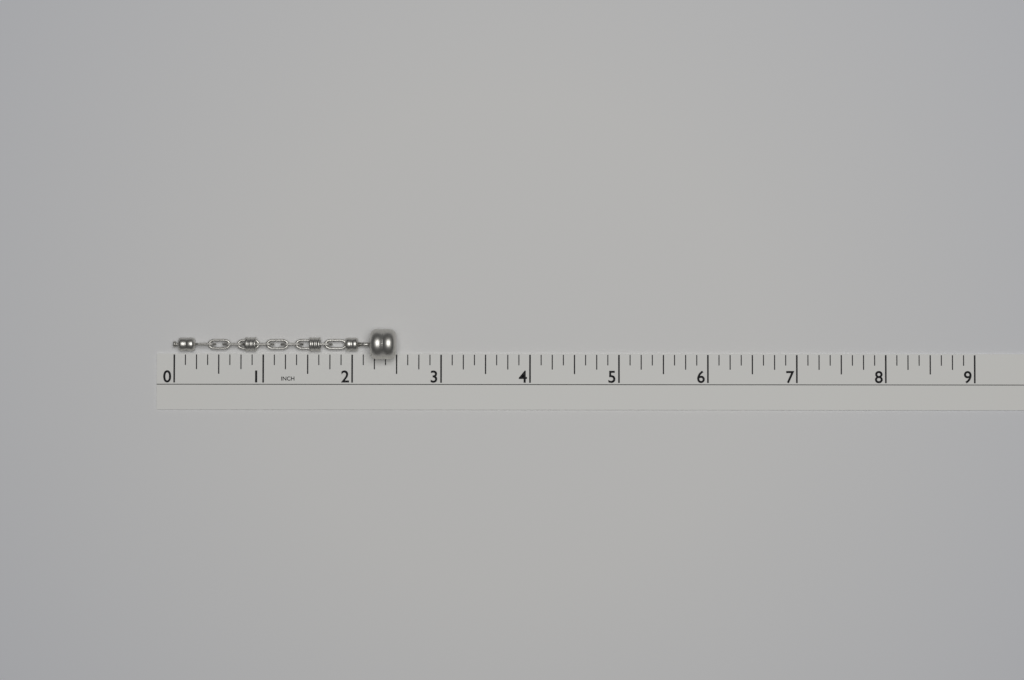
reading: 2.500 in
